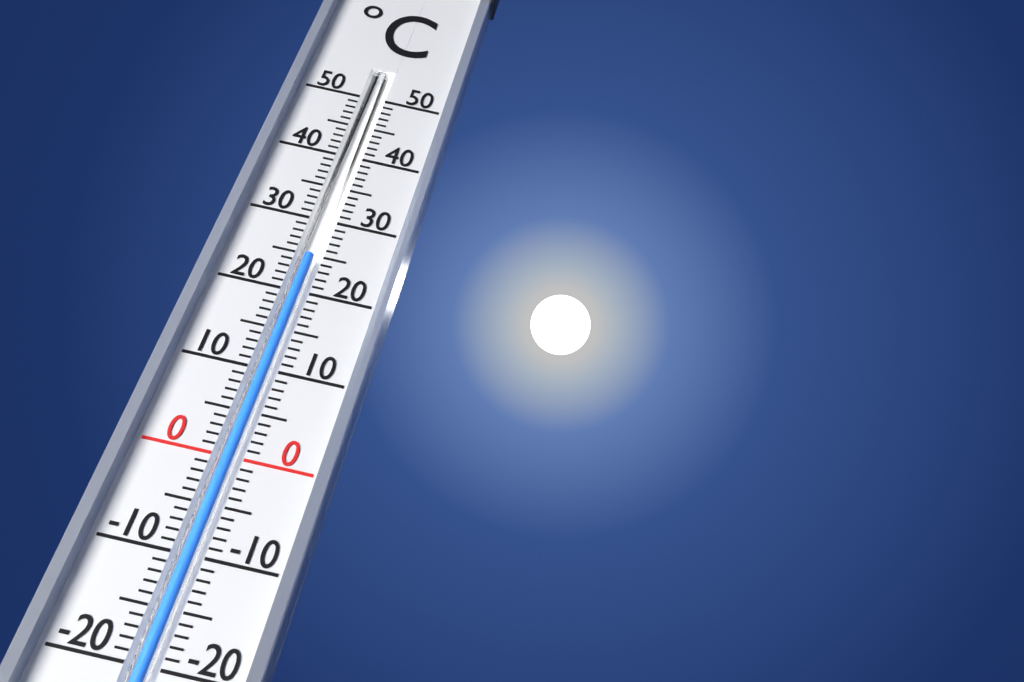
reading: 25 °C
